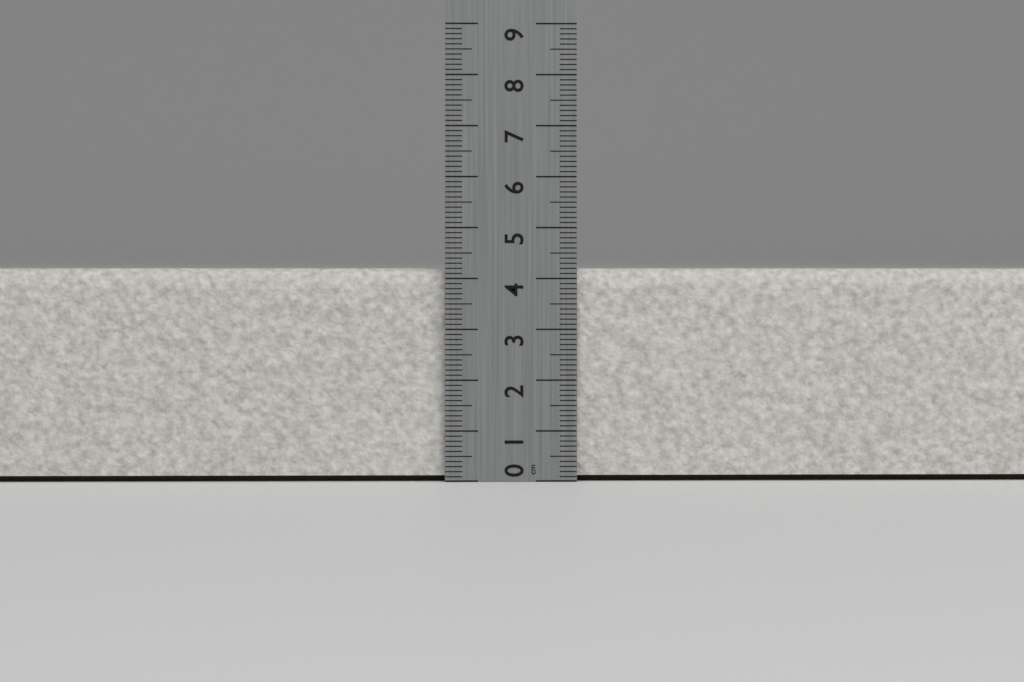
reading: 4.2 cm
